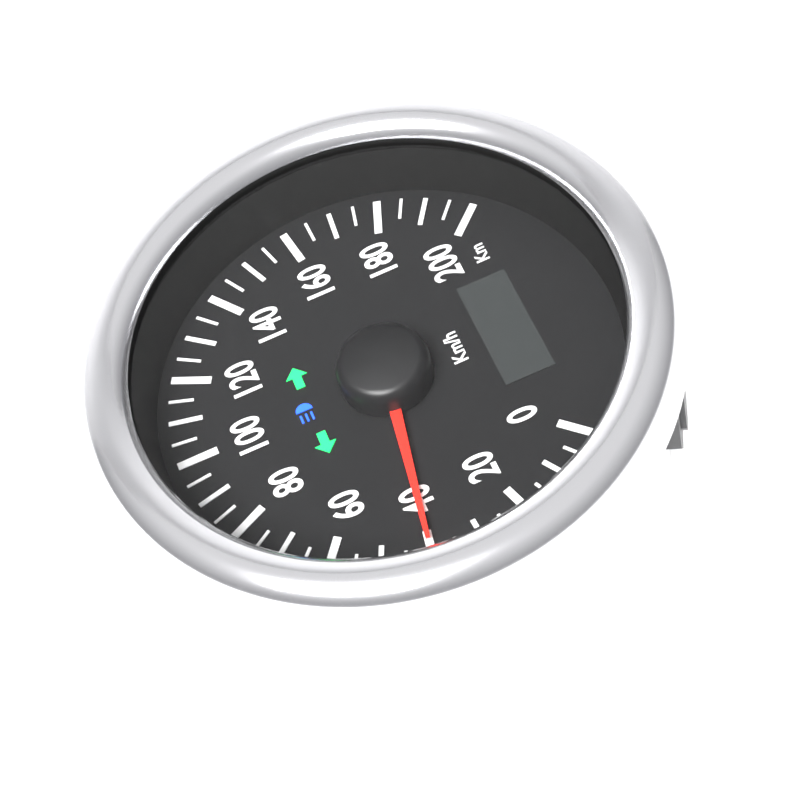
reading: 40 km/h
